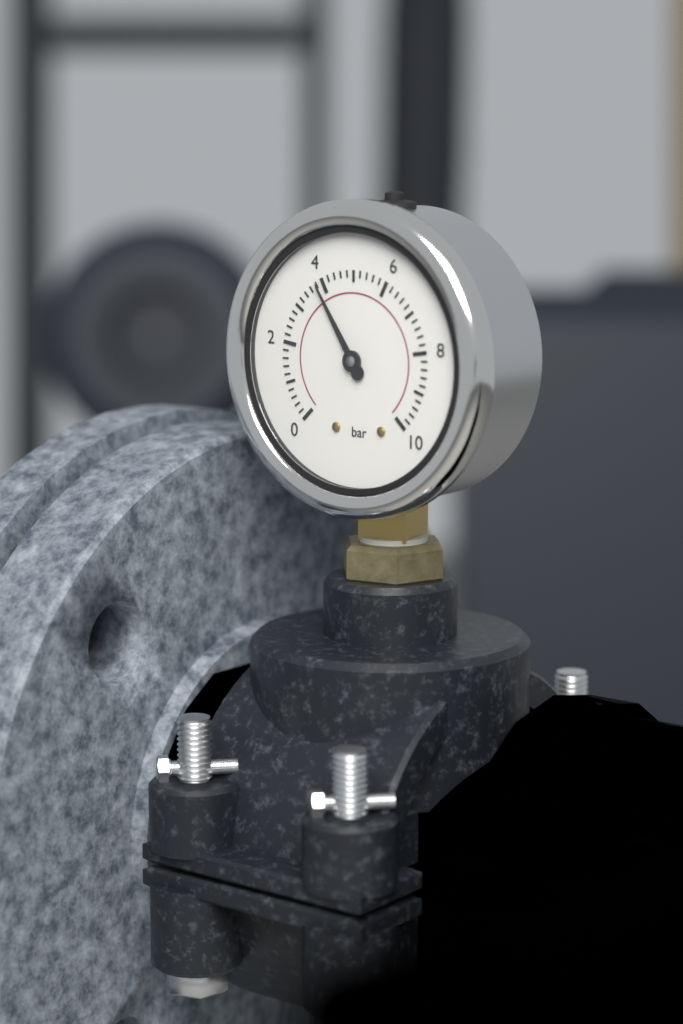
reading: 3.8 bar
